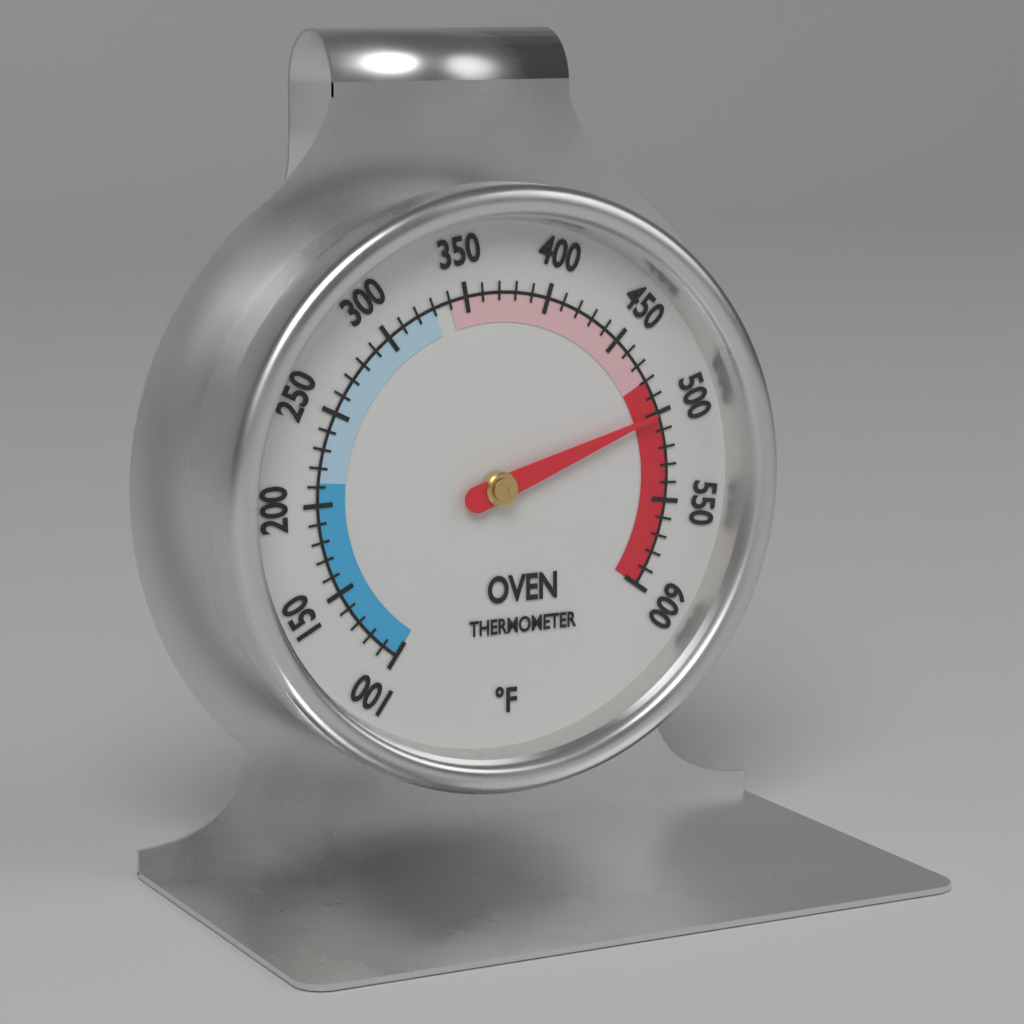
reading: 500 °F
